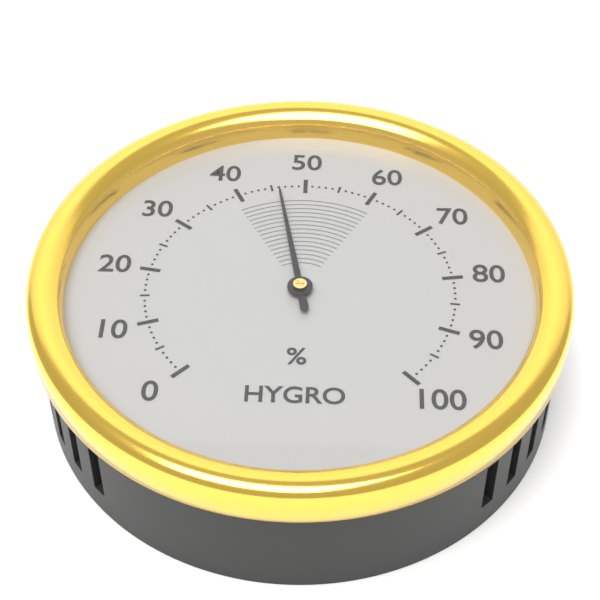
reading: 46 %
